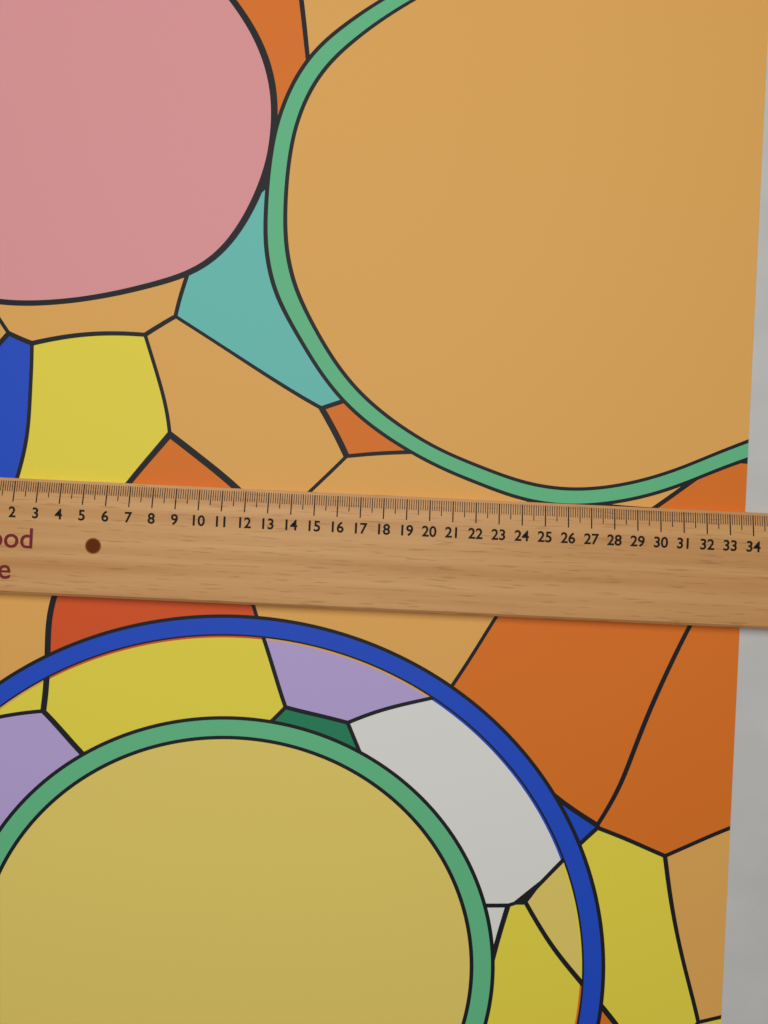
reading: 33.8 (no unit)
